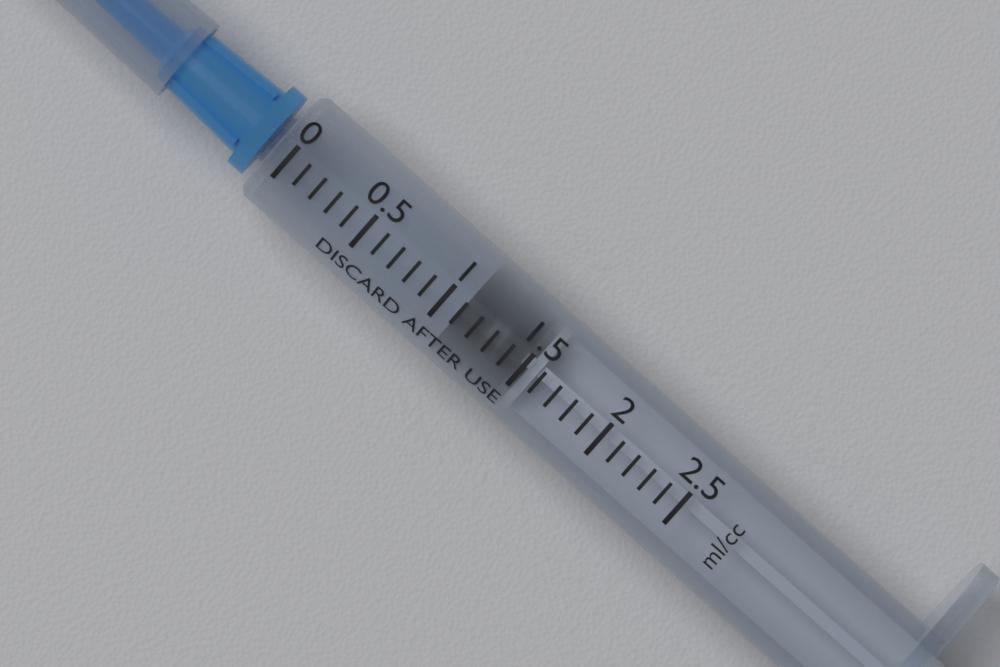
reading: 1.1 ml
